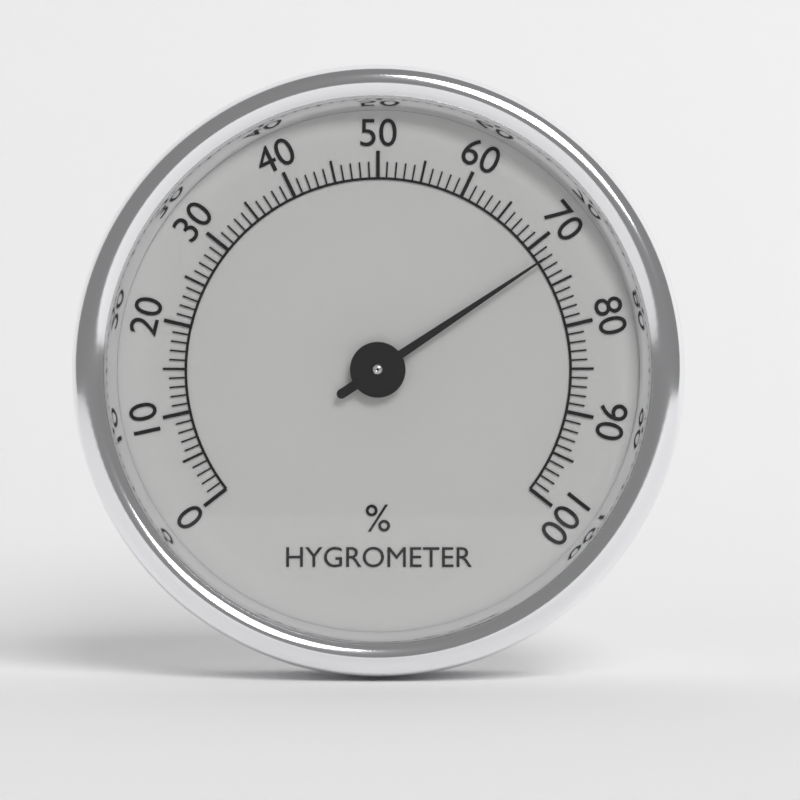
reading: 72 %
